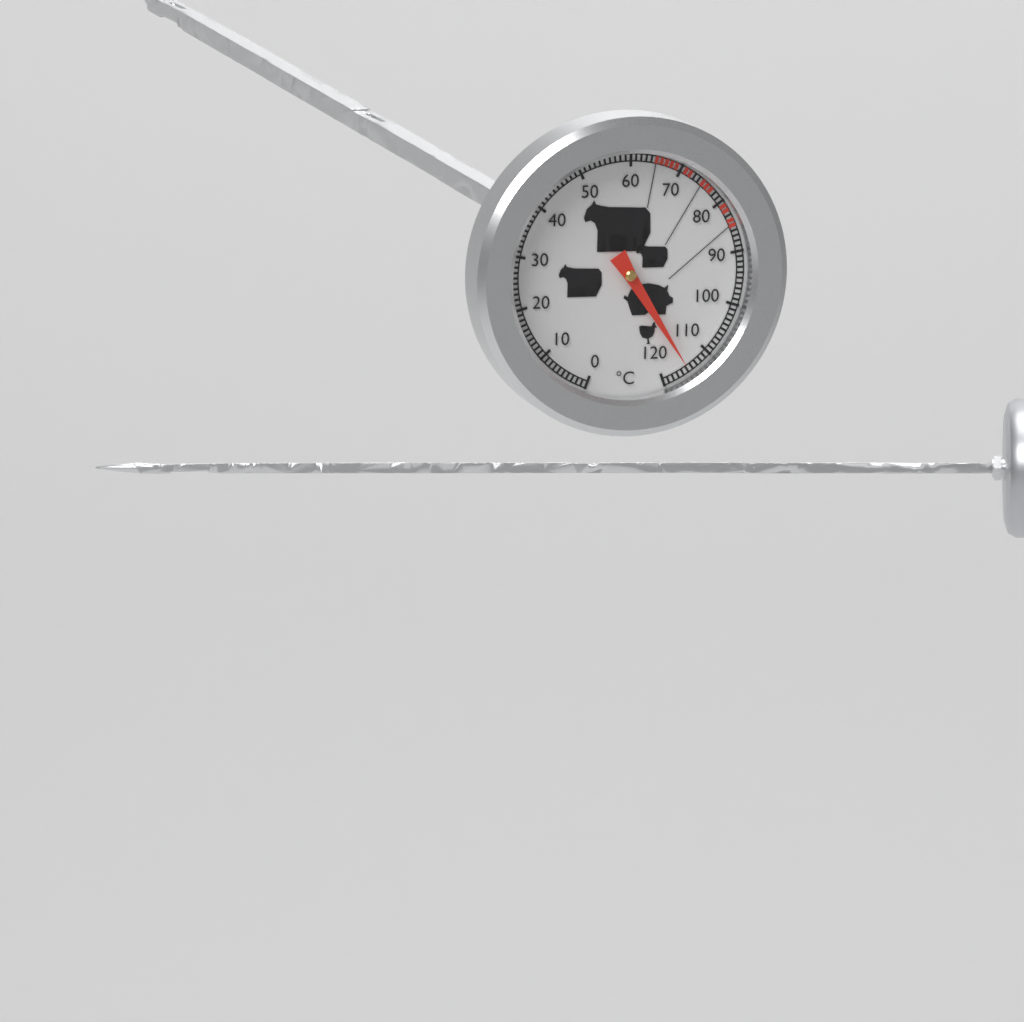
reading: 115 °C
